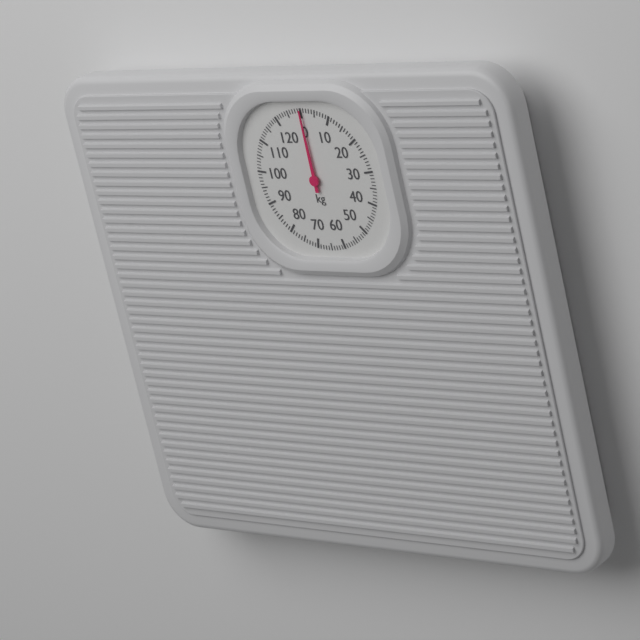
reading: 0 kg
